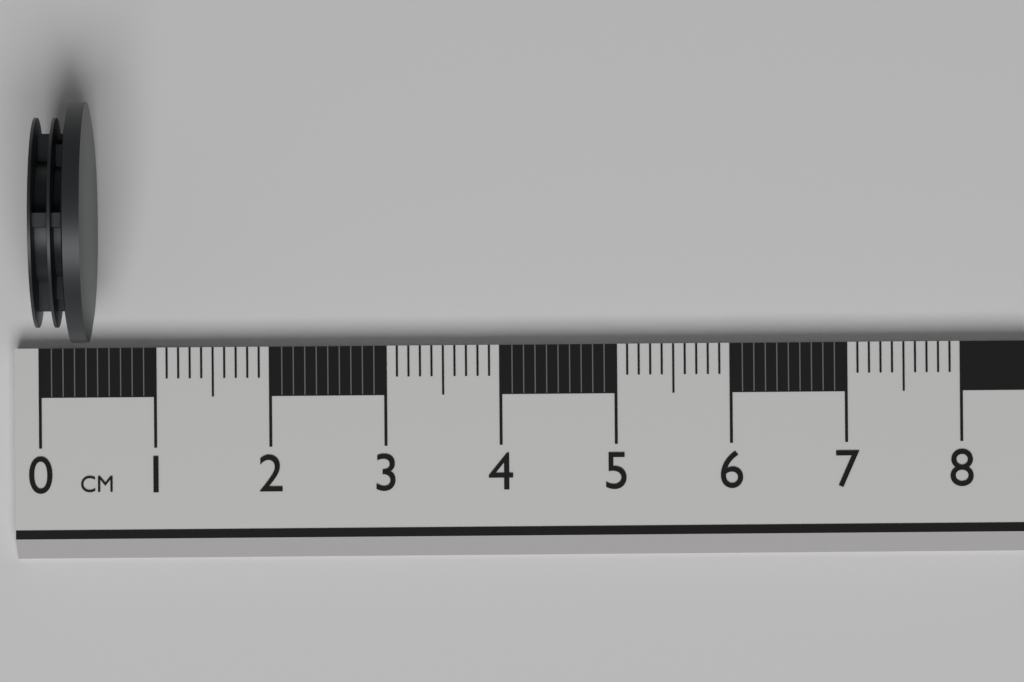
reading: 0.5 cm
